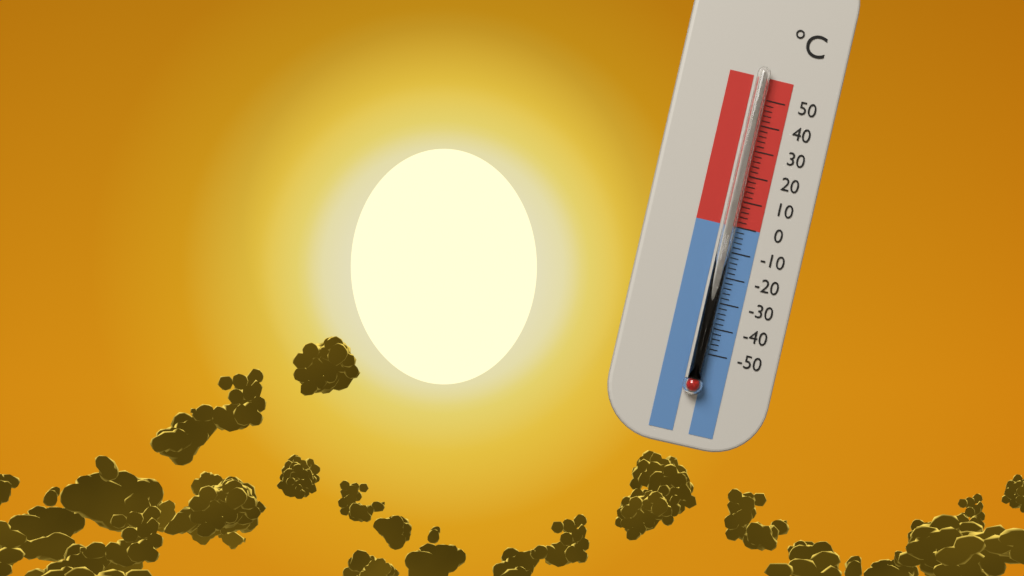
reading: -48 °C
